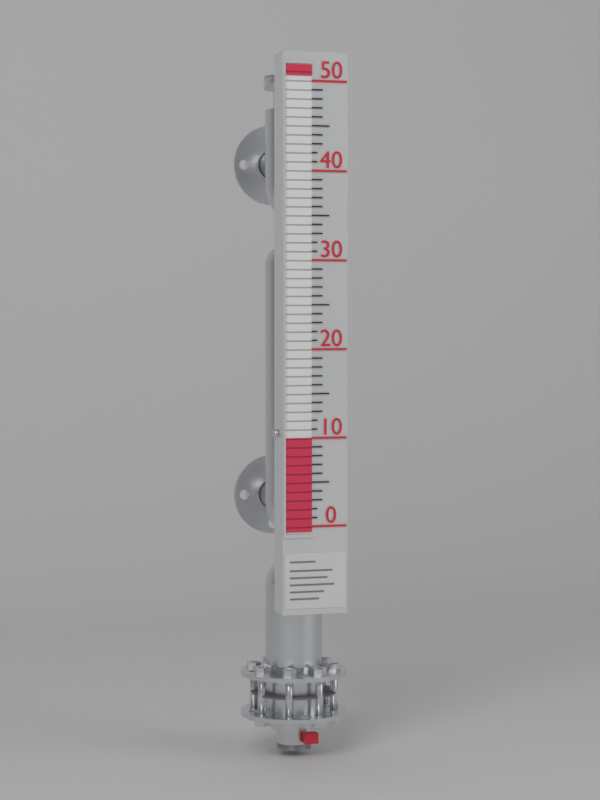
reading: 10 (no unit)
